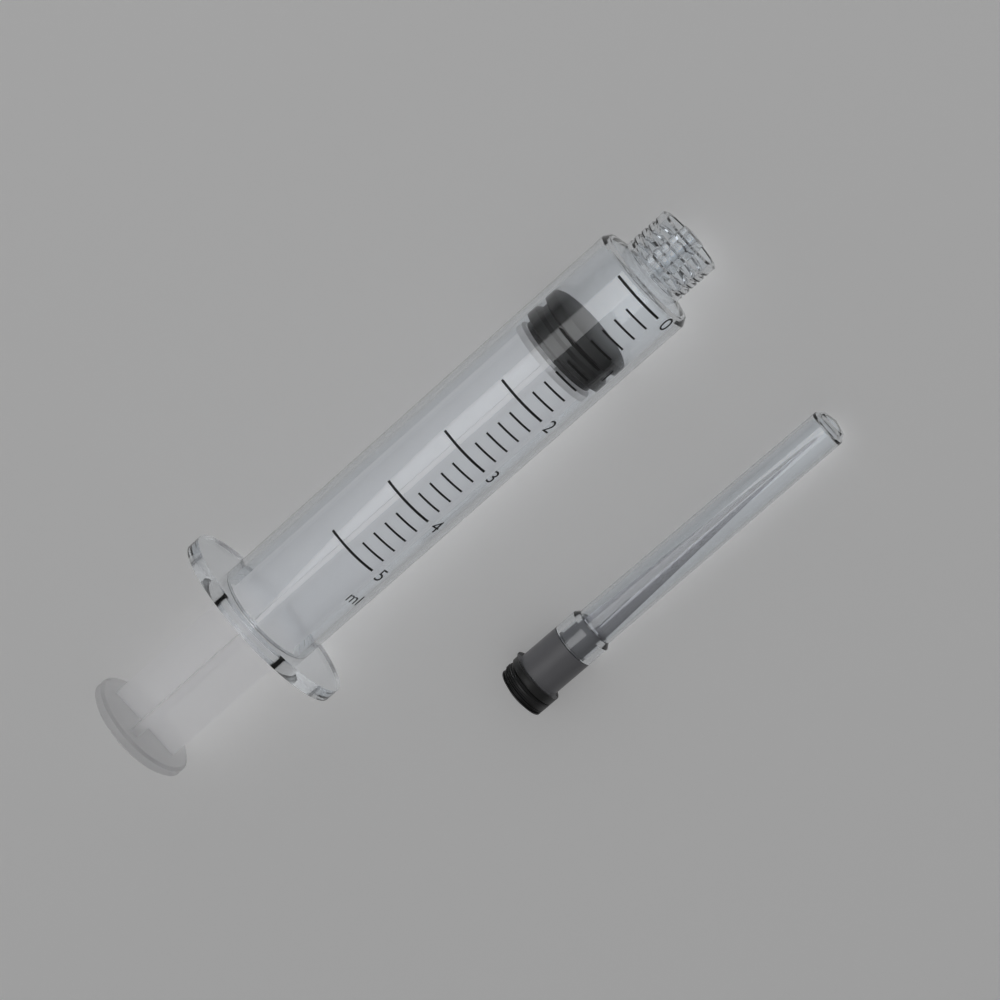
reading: 0.8 ml
